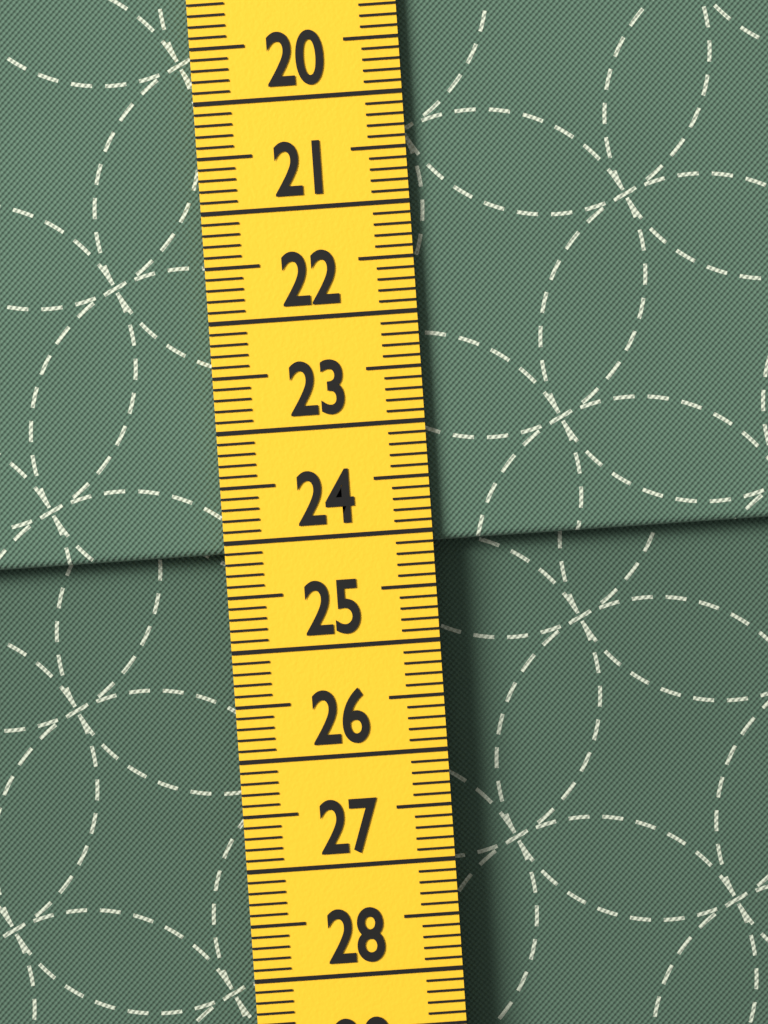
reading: 24.1 cm
